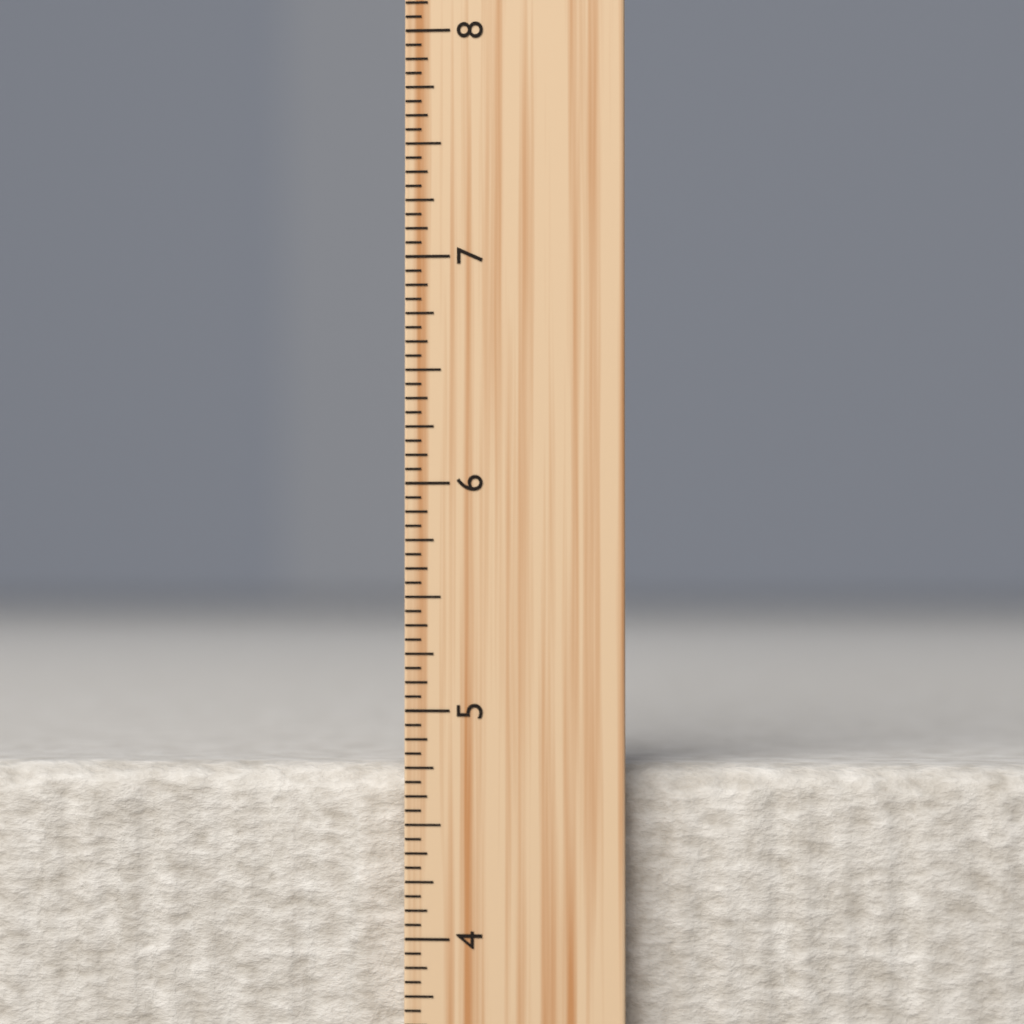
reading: 4.7500 inch
